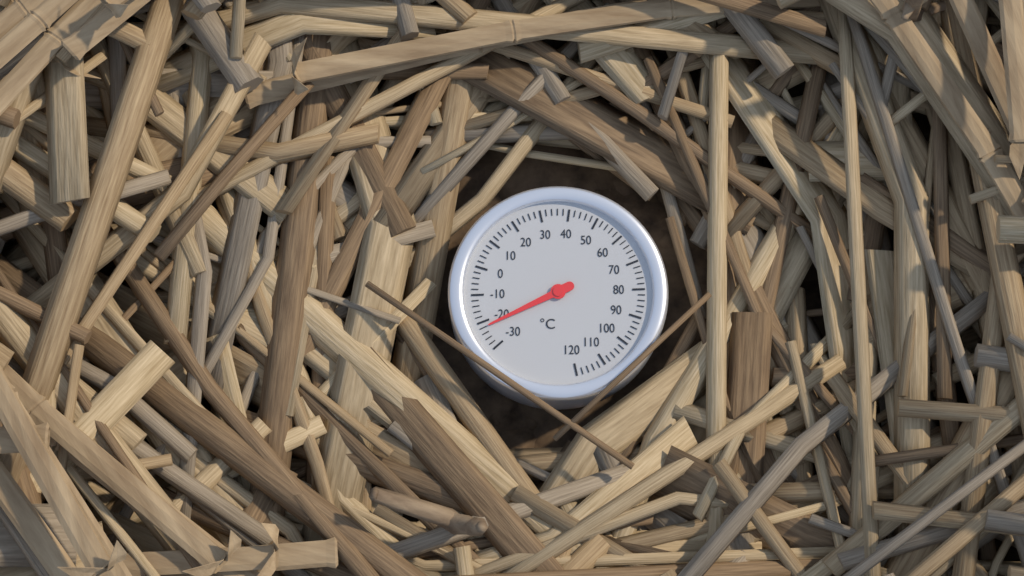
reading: -22 °C
